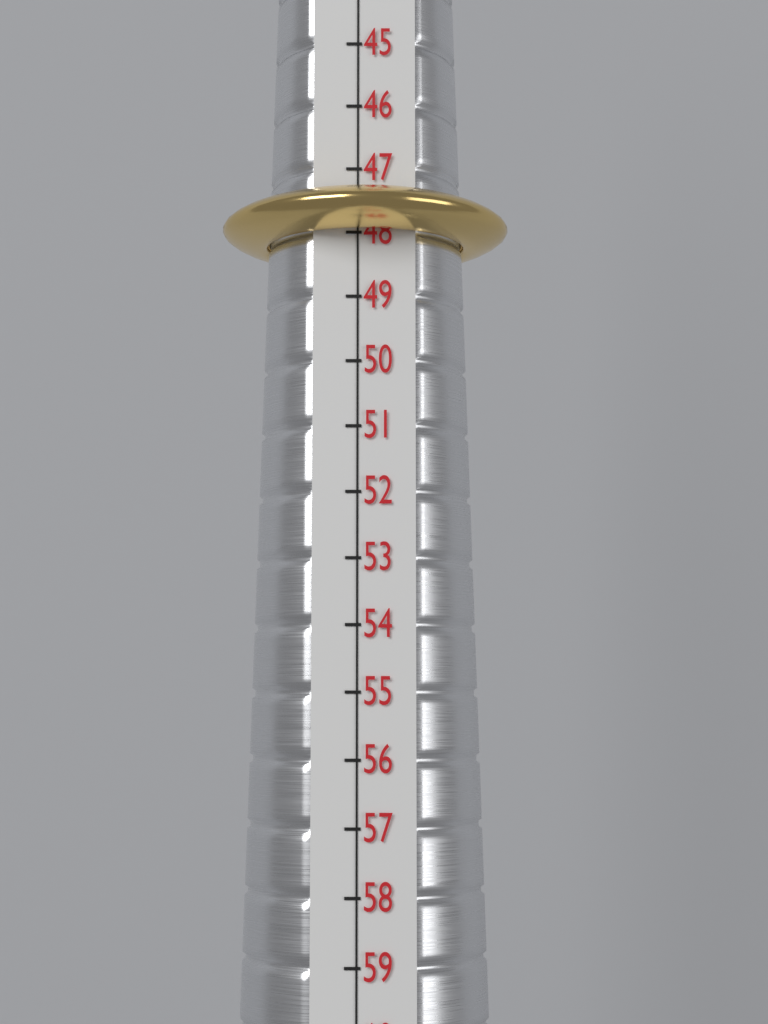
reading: 48 (no unit)
